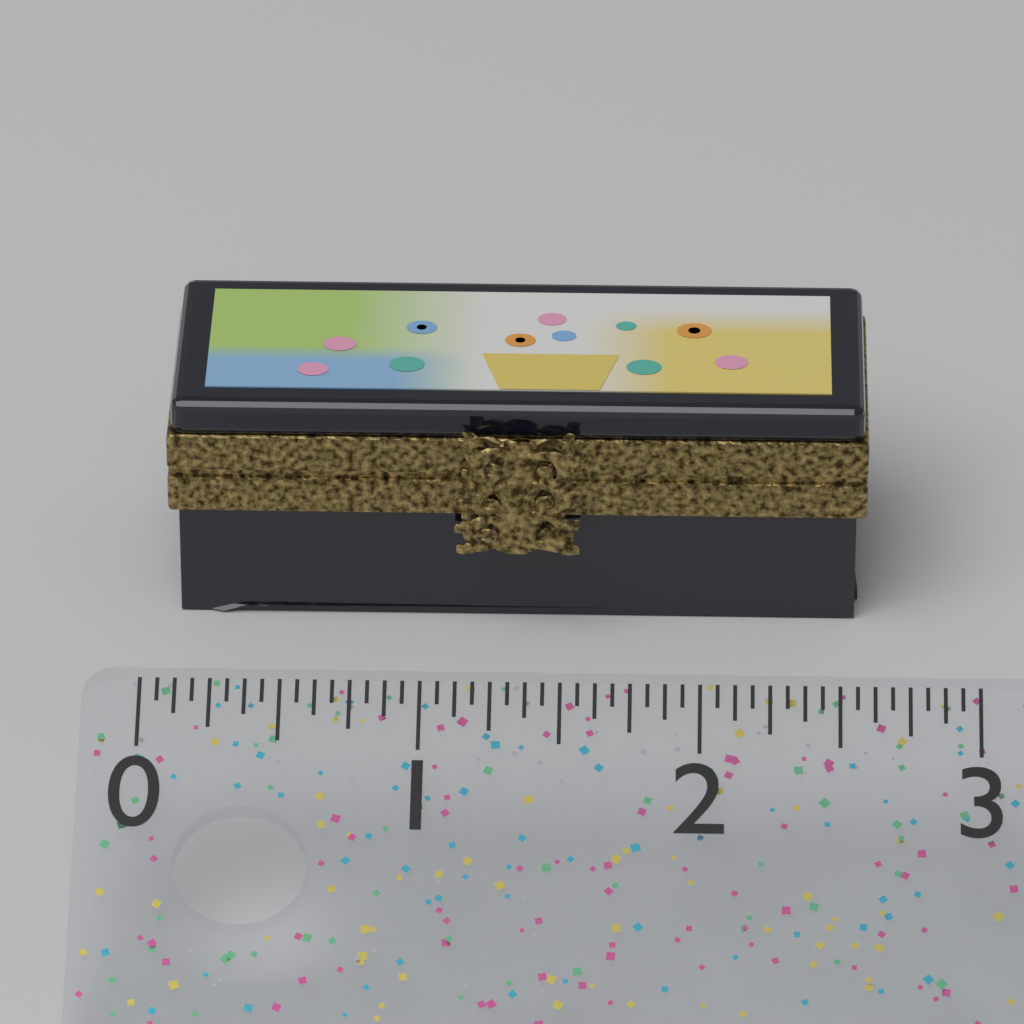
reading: 2.6250 (no unit)
